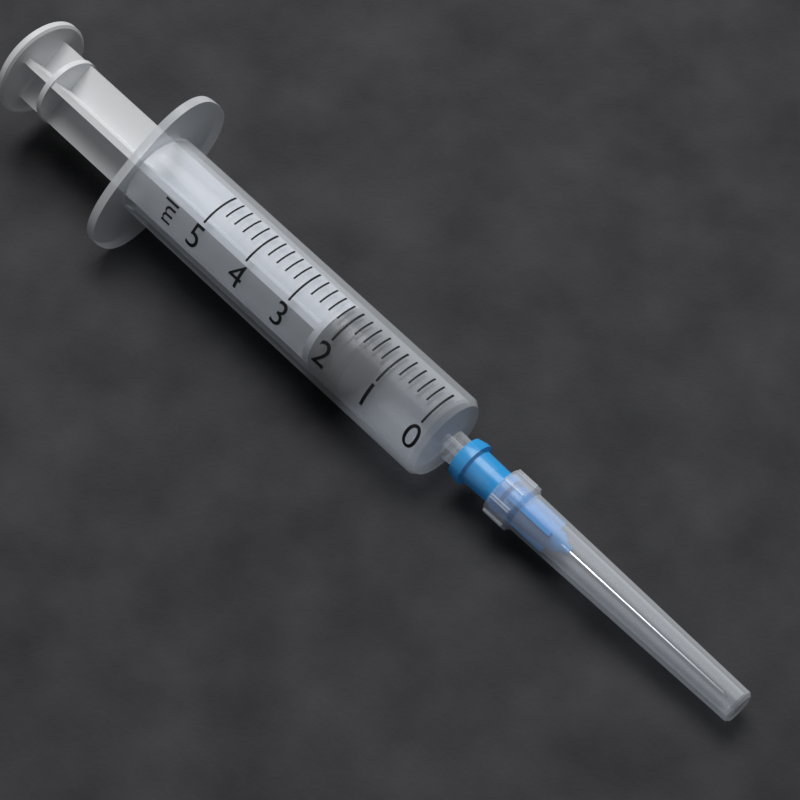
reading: 1.6 ml
